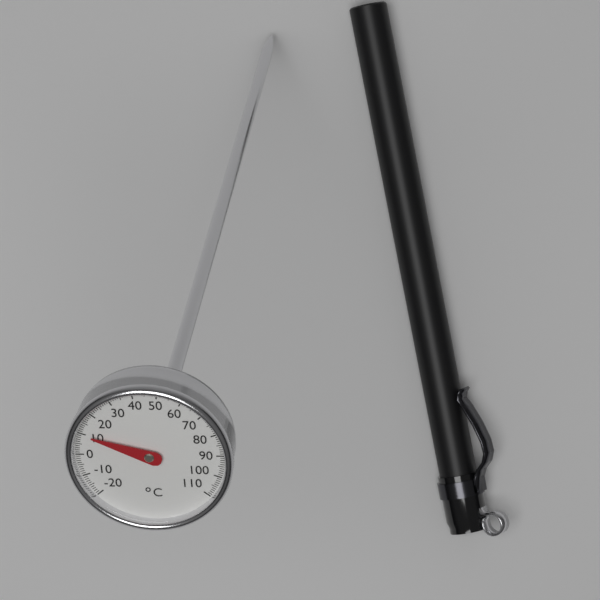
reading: 10 °C
